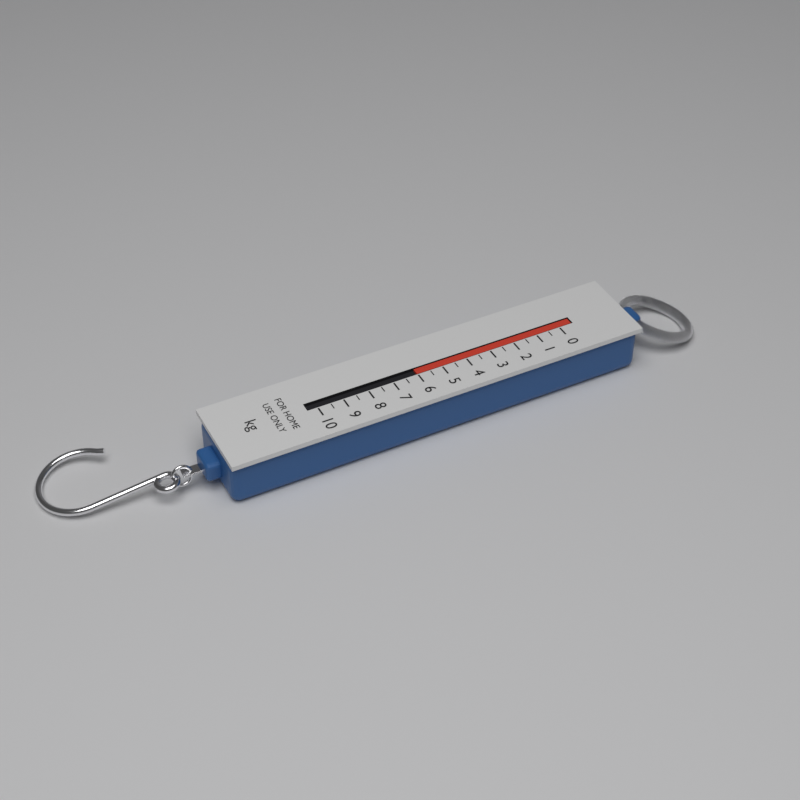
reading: 6.0 kg
